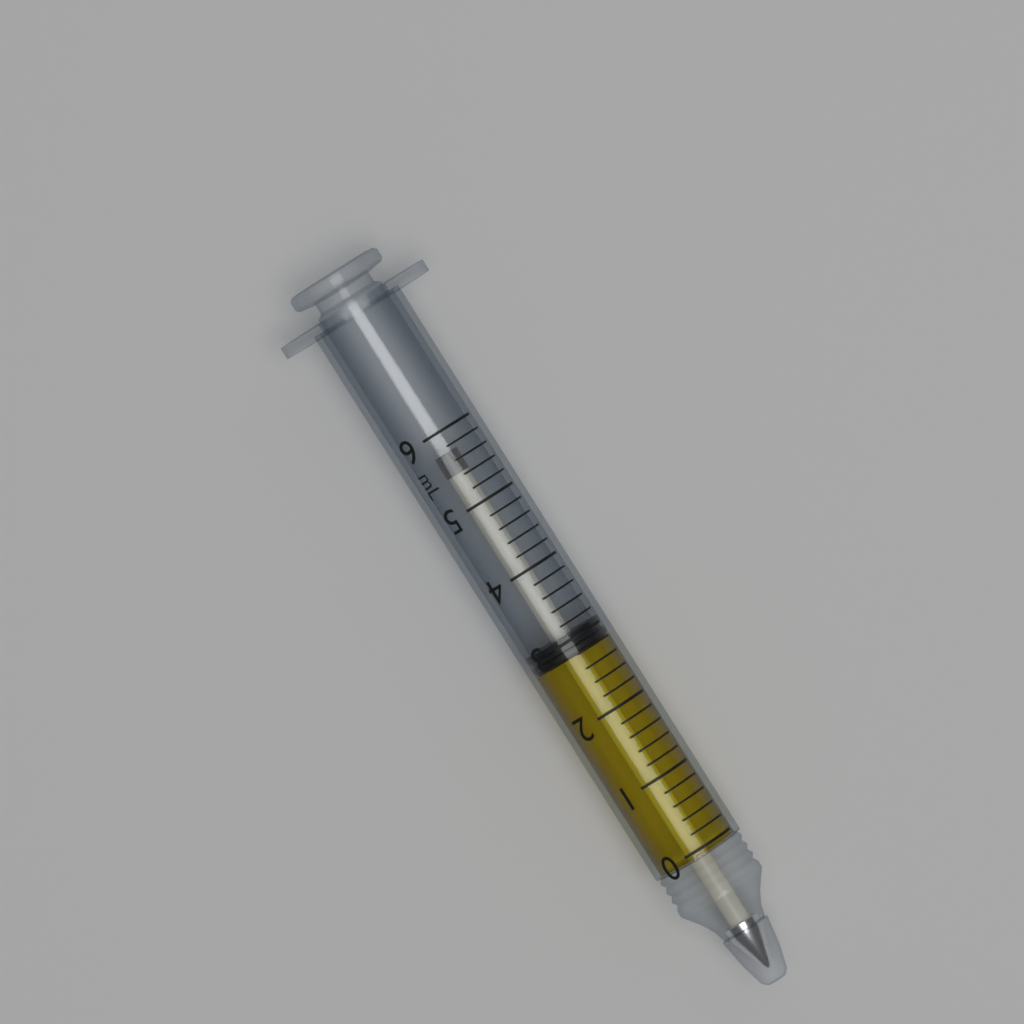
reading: 2.8 mL
